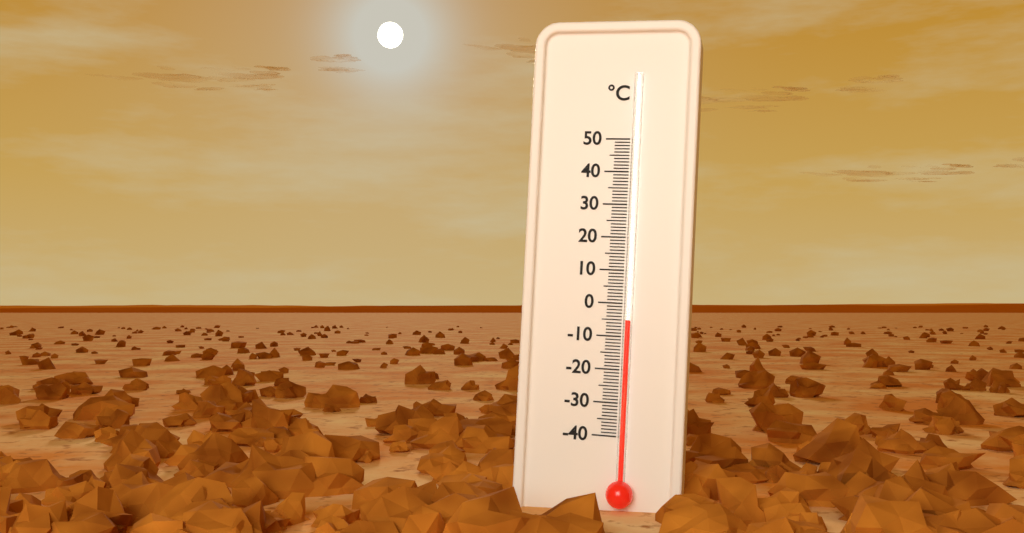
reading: -5 °C
